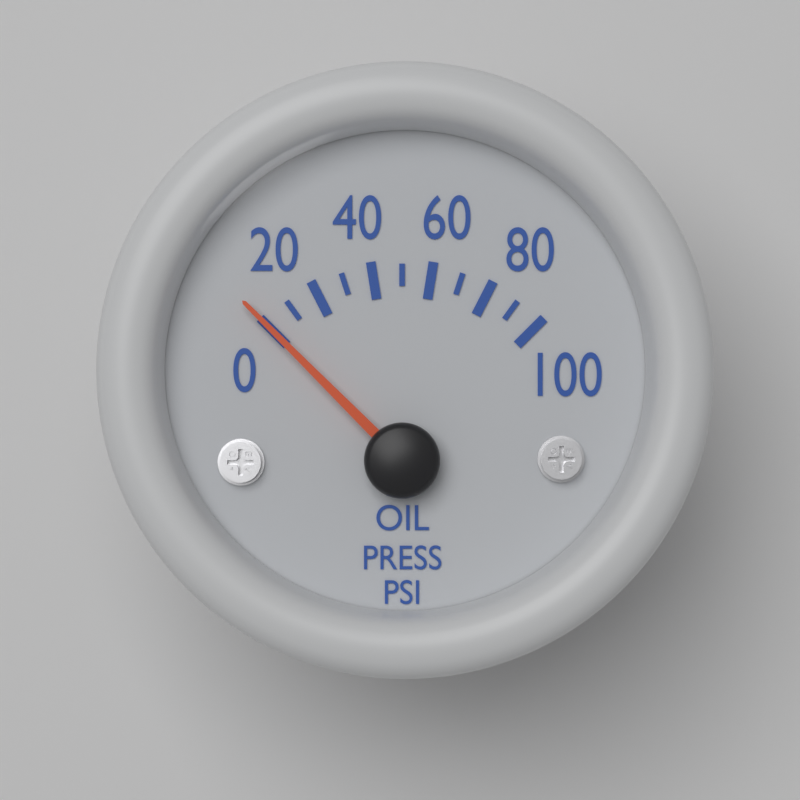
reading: 0 psi
